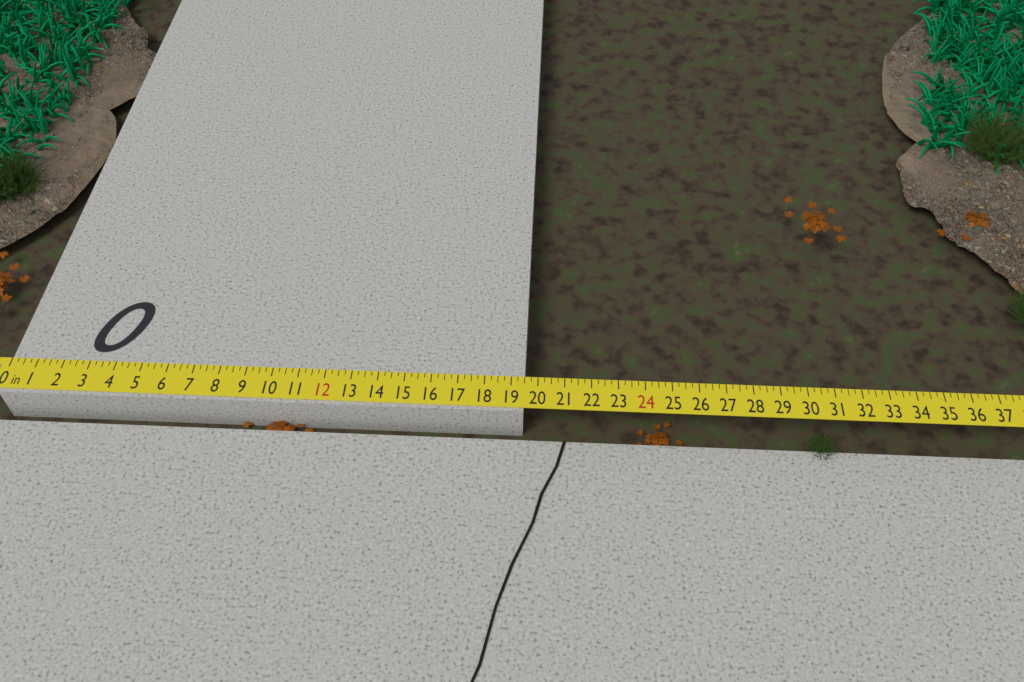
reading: 19.50 in
